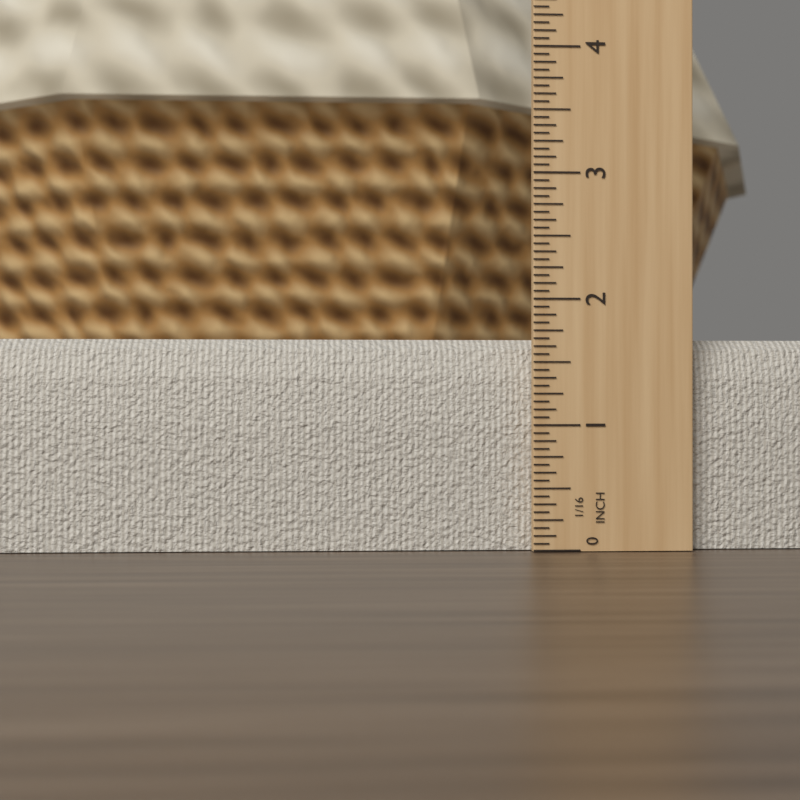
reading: 1.6875 in
